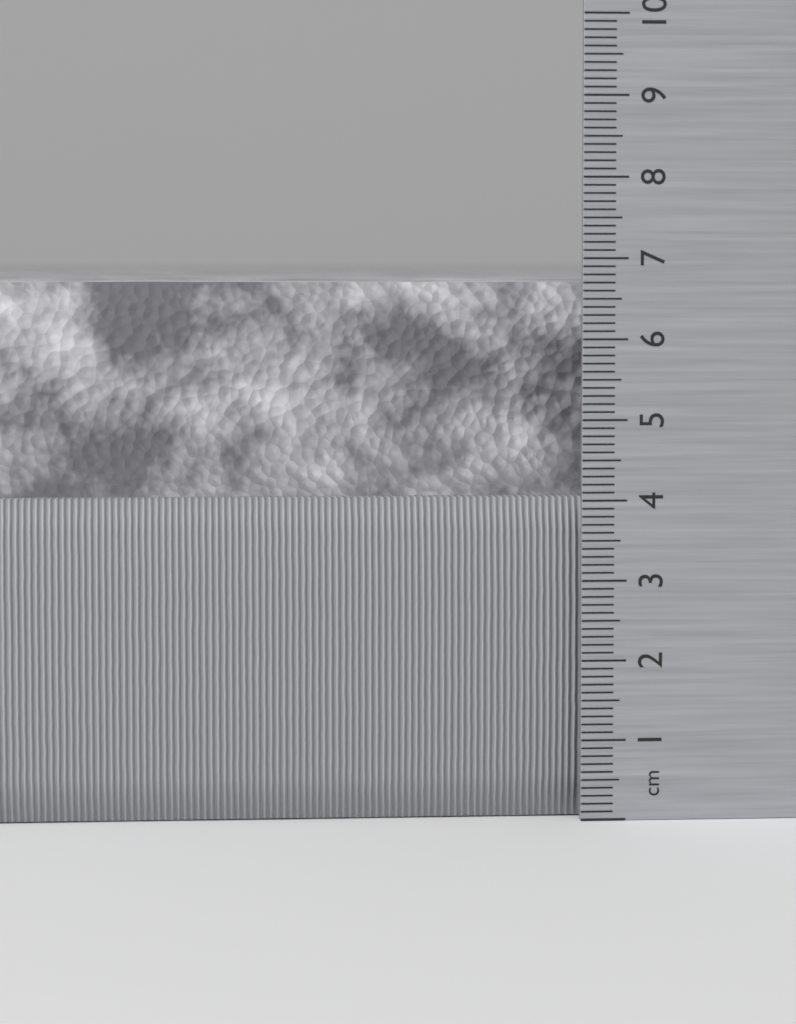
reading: 6.7 cm
